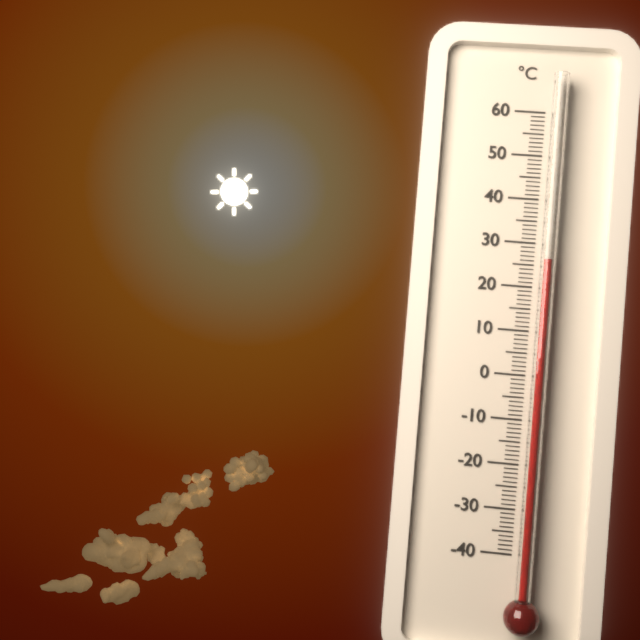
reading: 26 °C
